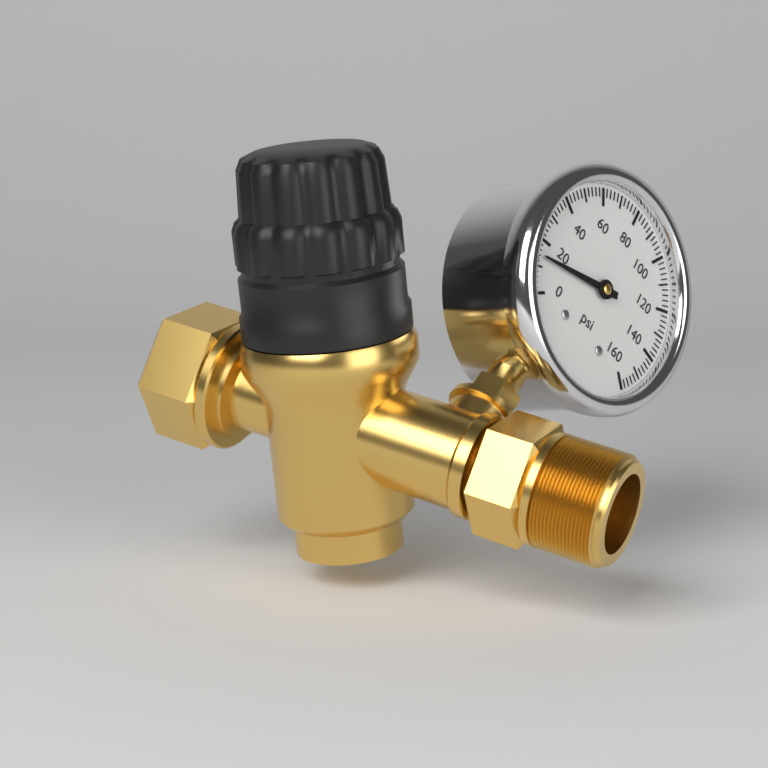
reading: 14 psi
